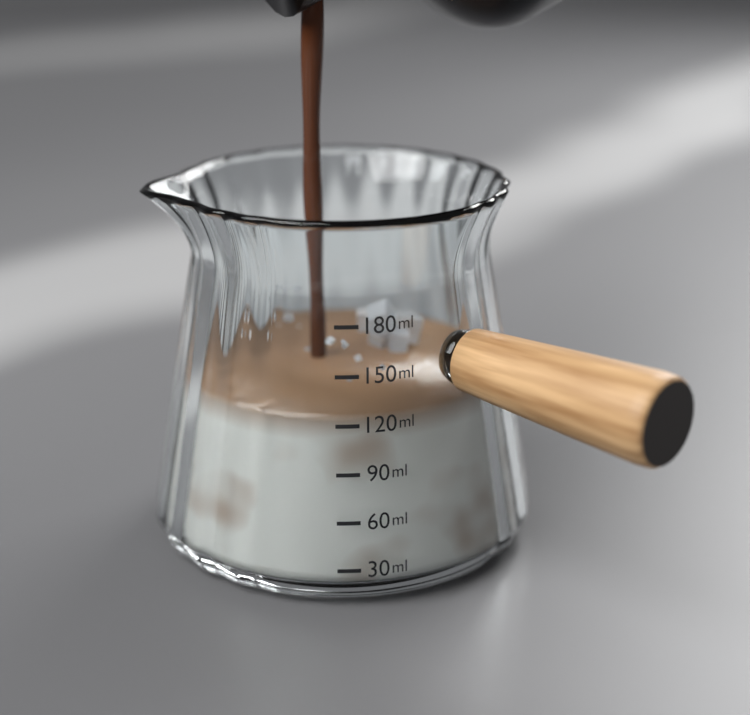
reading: 125 ml
